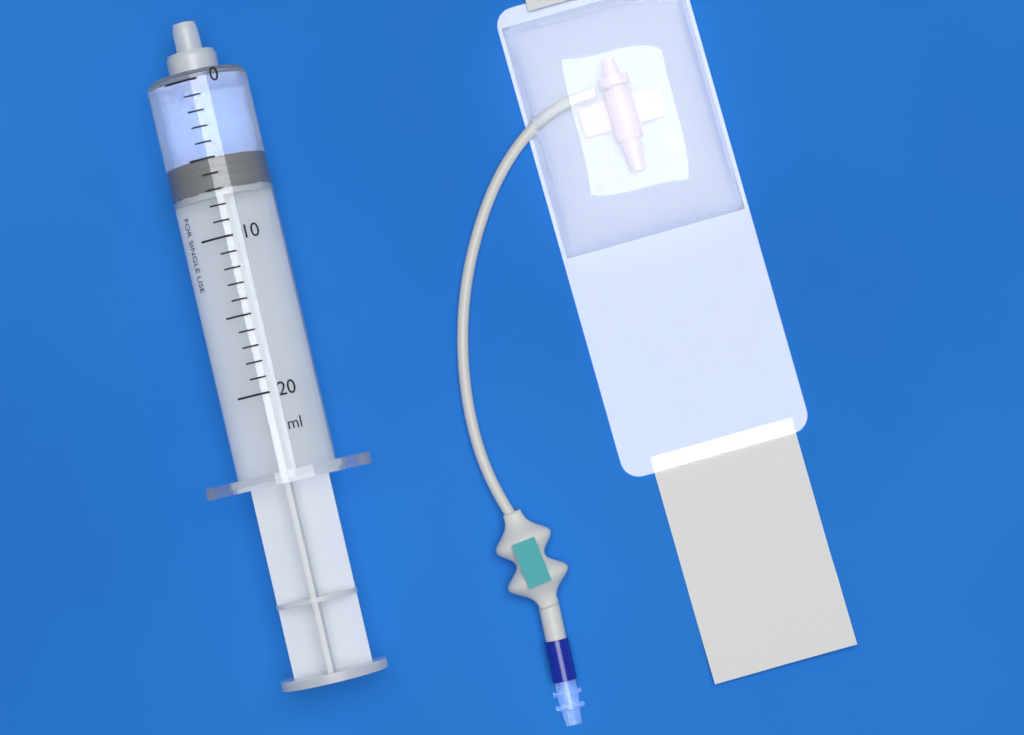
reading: 5 ml
